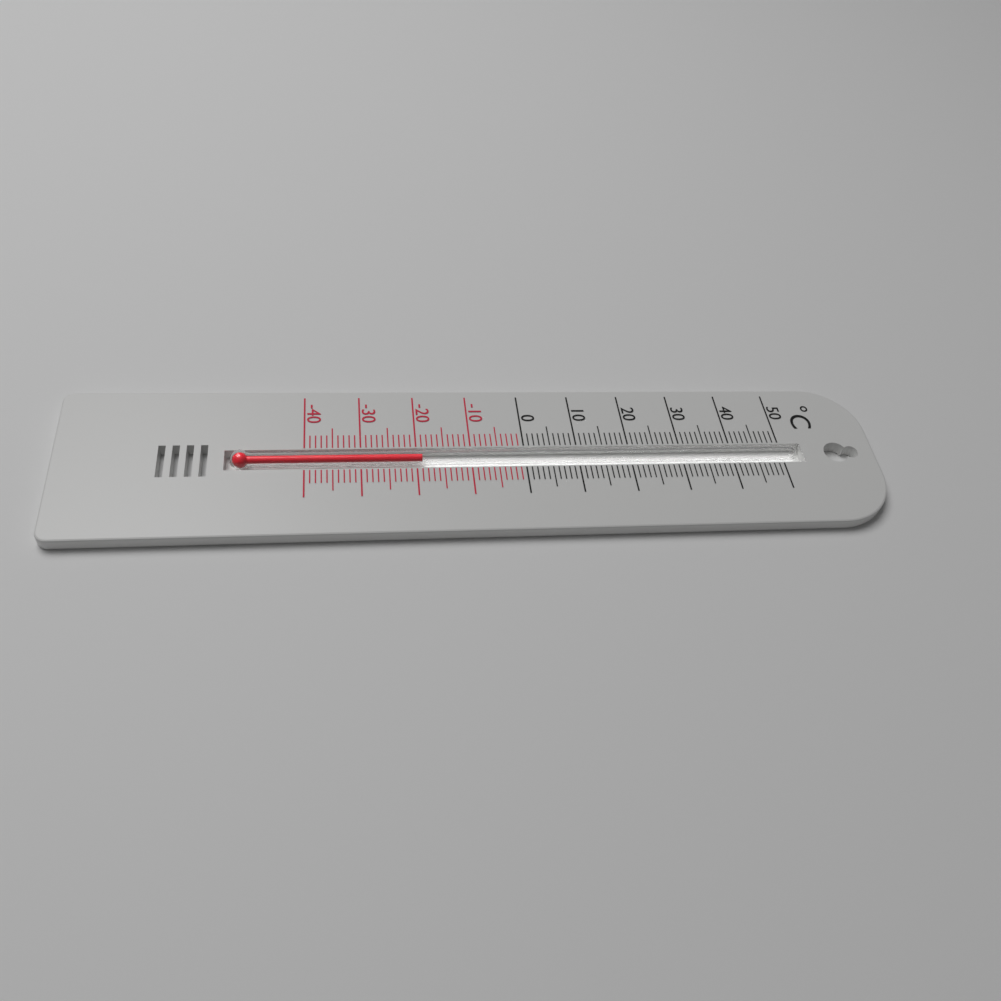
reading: -19 °C
